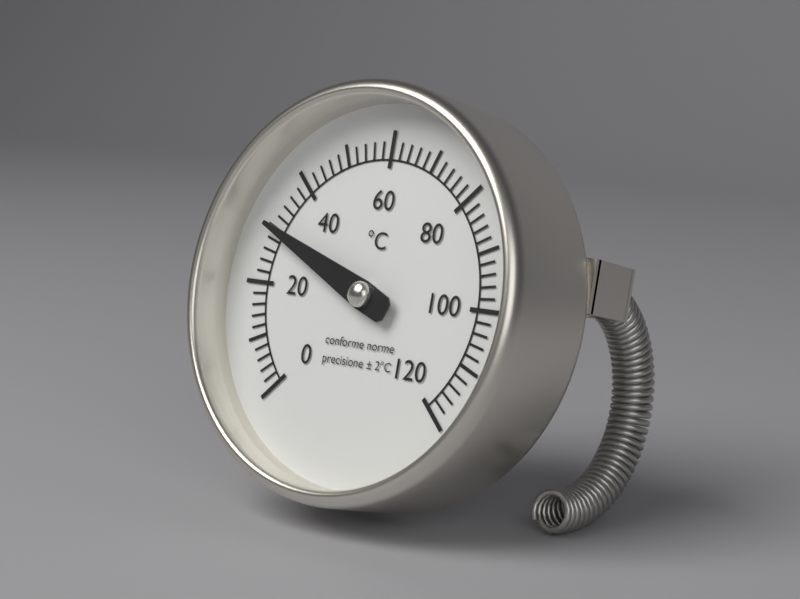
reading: 30 °C
